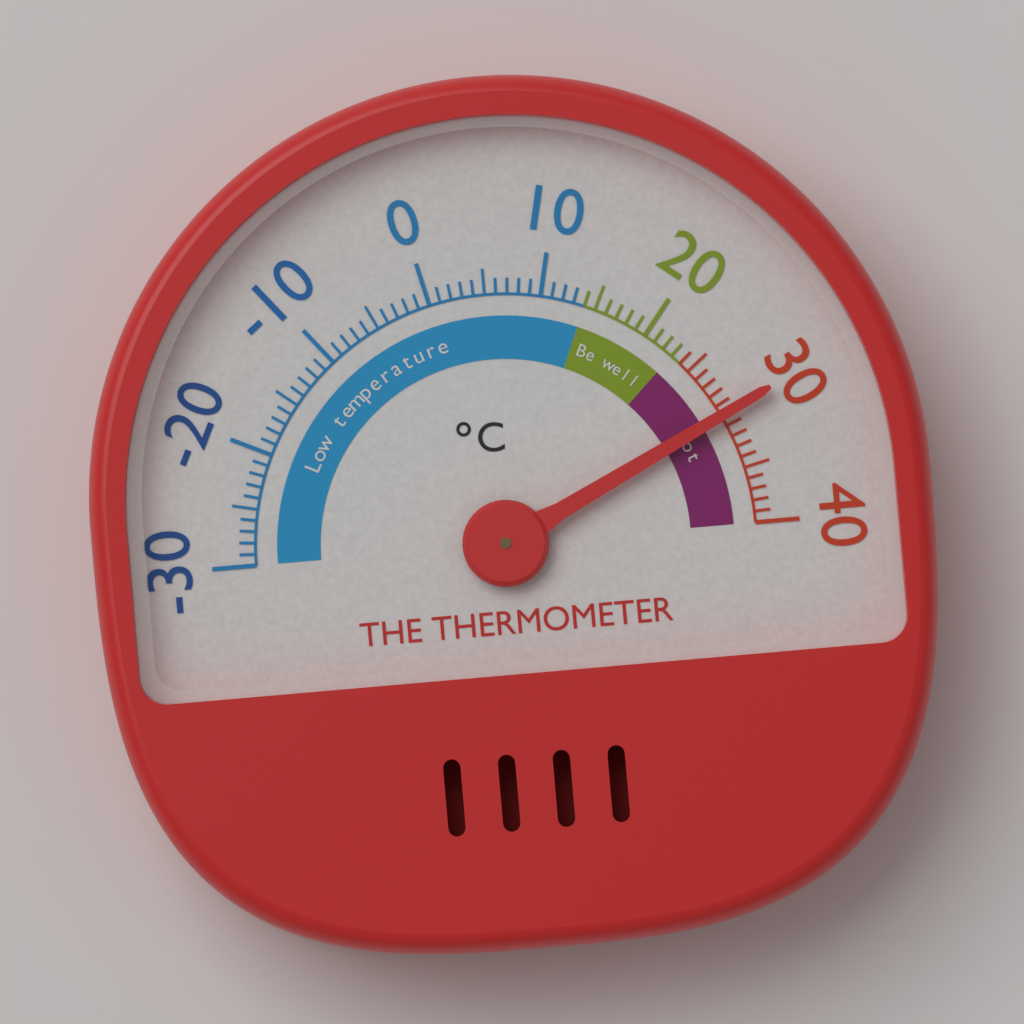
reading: 30 °C
